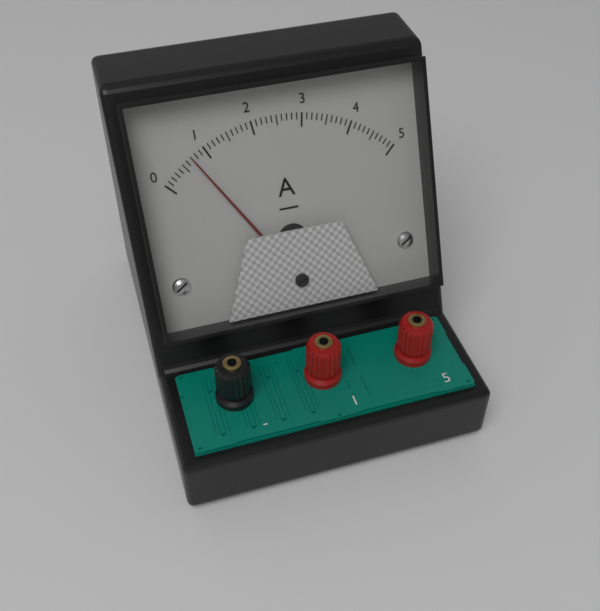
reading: 0.7 A
